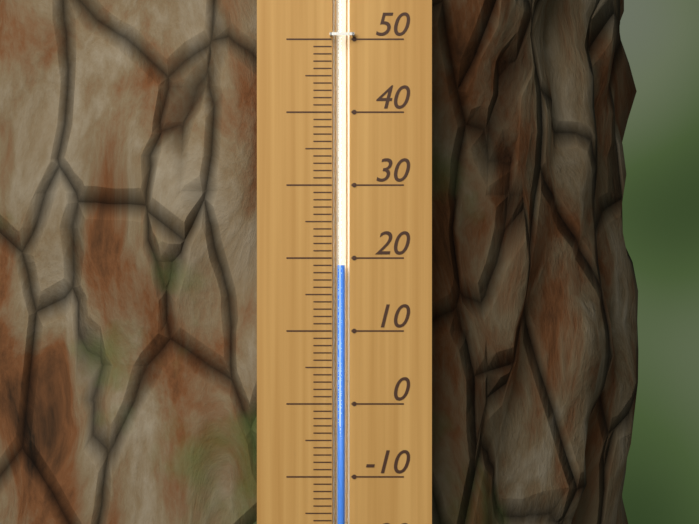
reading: 19 (no unit)
